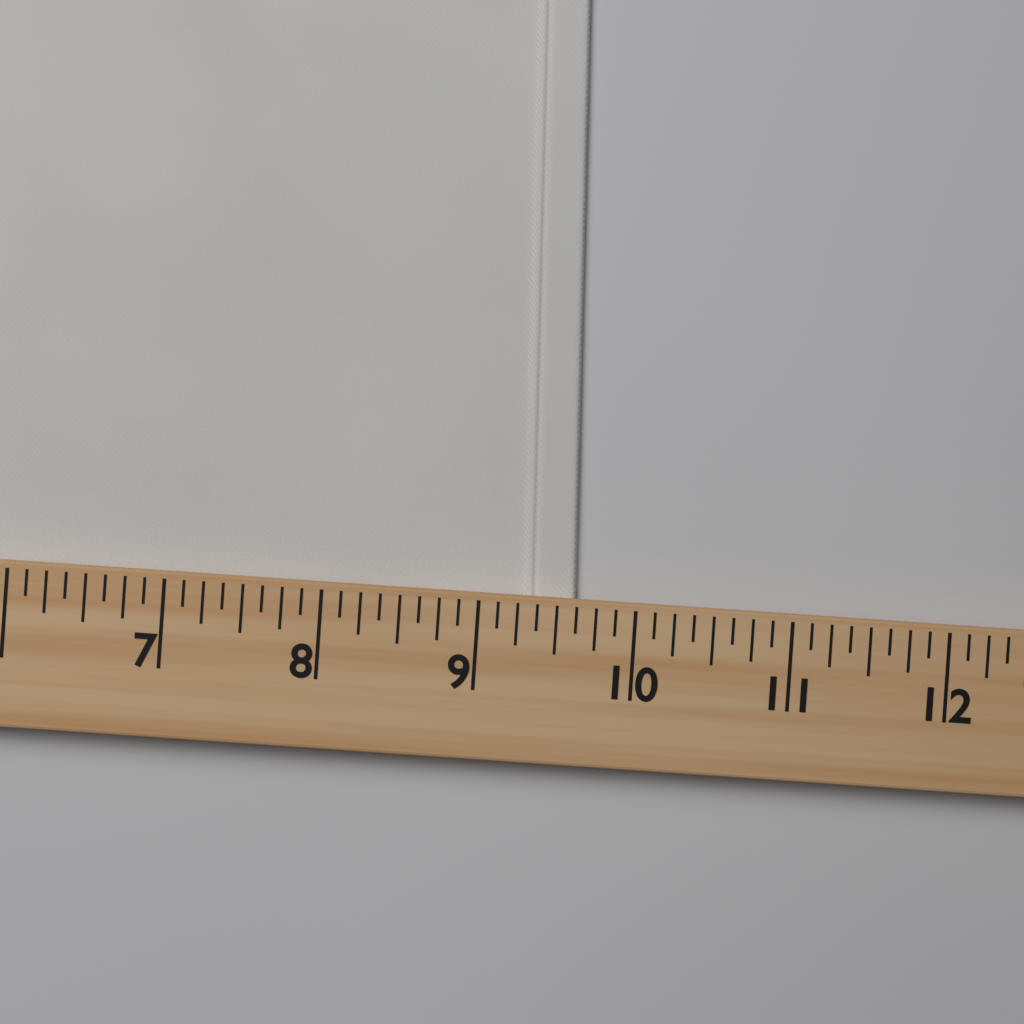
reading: 9.625 (no unit)
